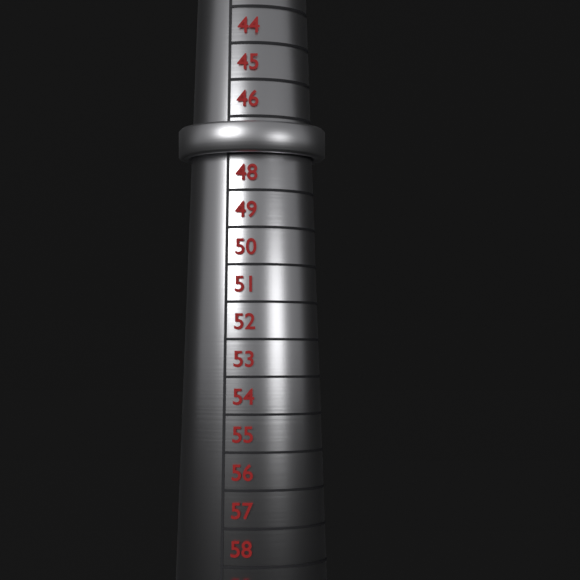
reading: 47 (no unit)
